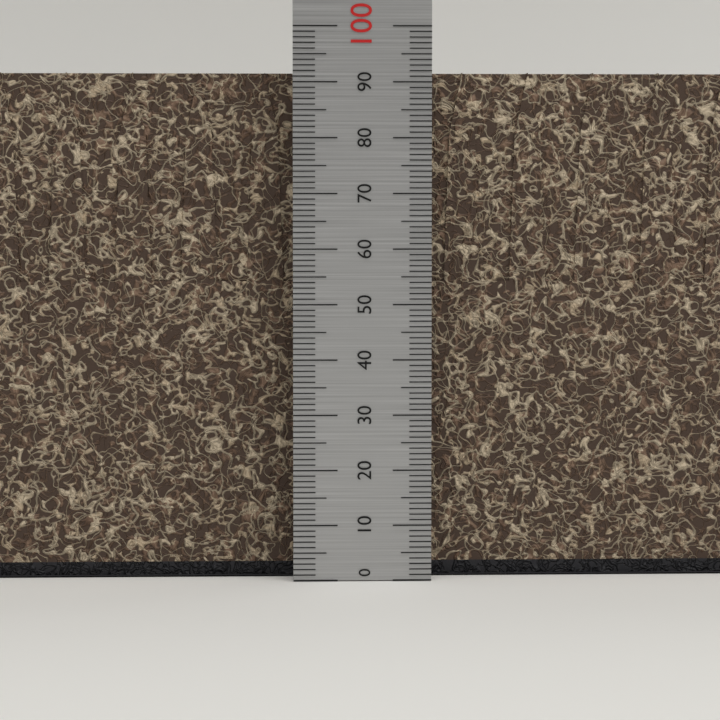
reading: 92 (no unit)
